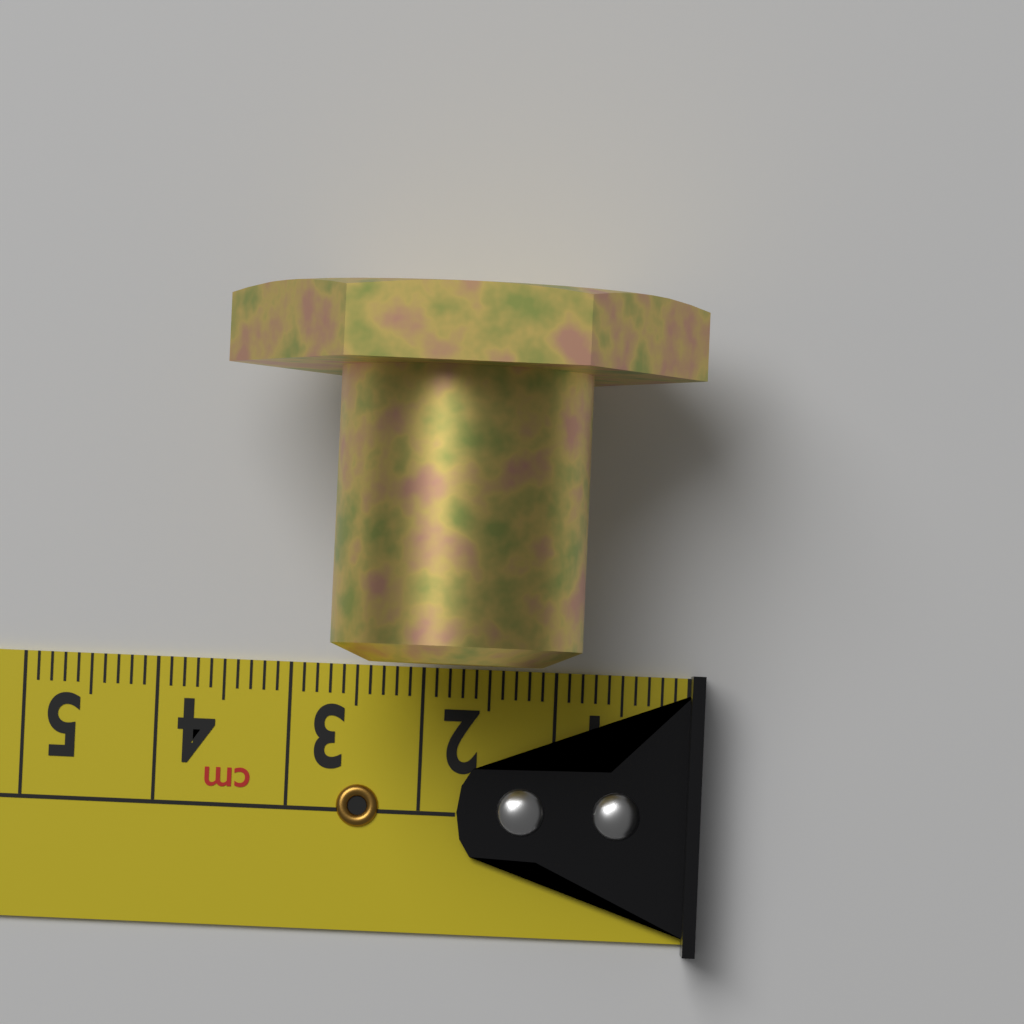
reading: 3.5 cm
